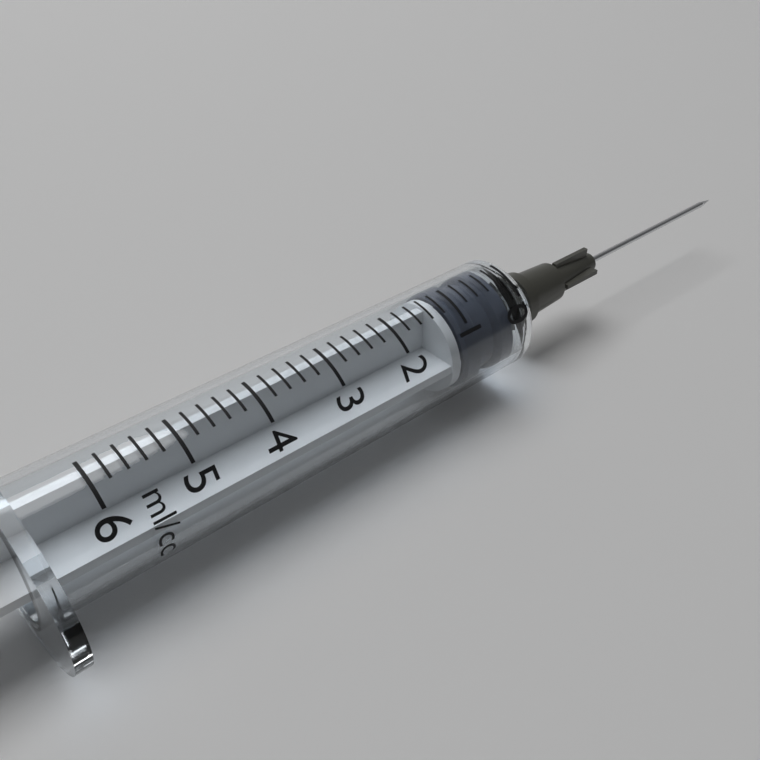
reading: 0.2 ml
